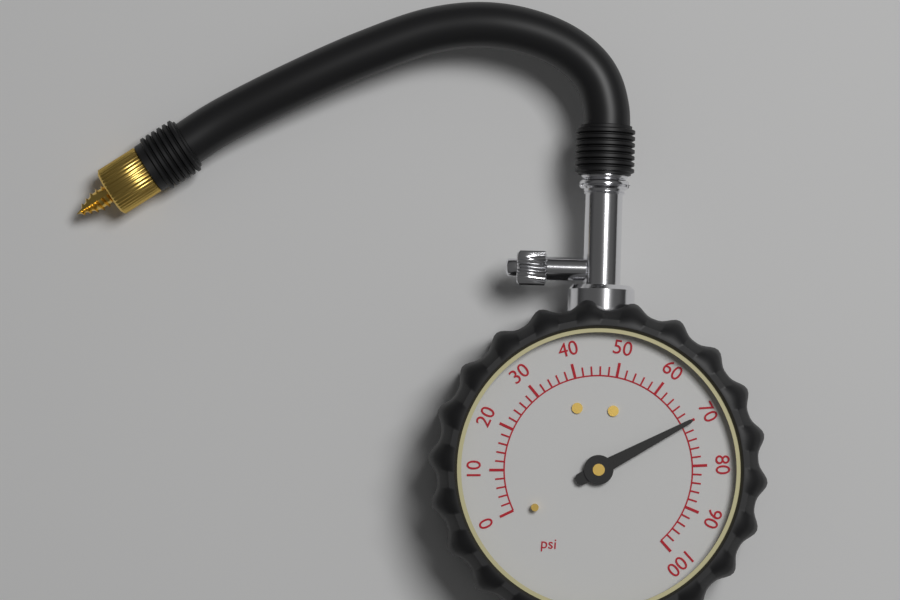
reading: 70 psi
